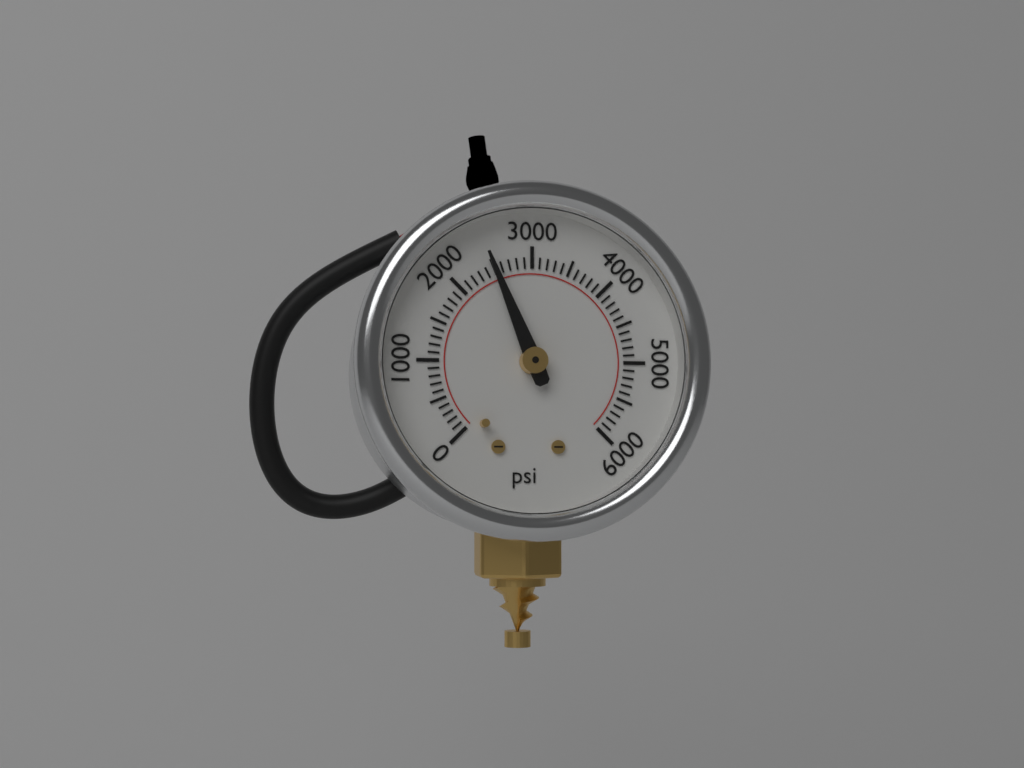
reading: 2500 psi
